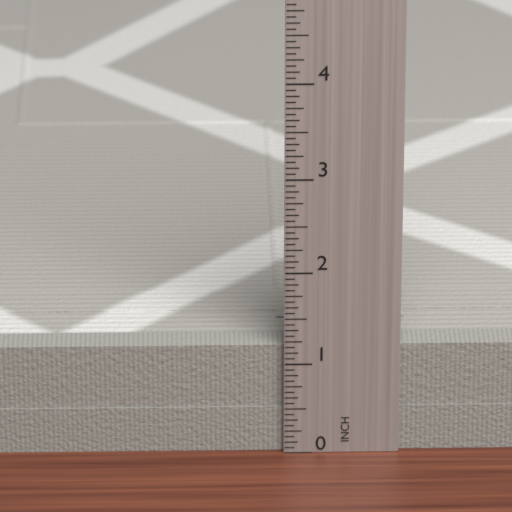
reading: 1.1875 in
